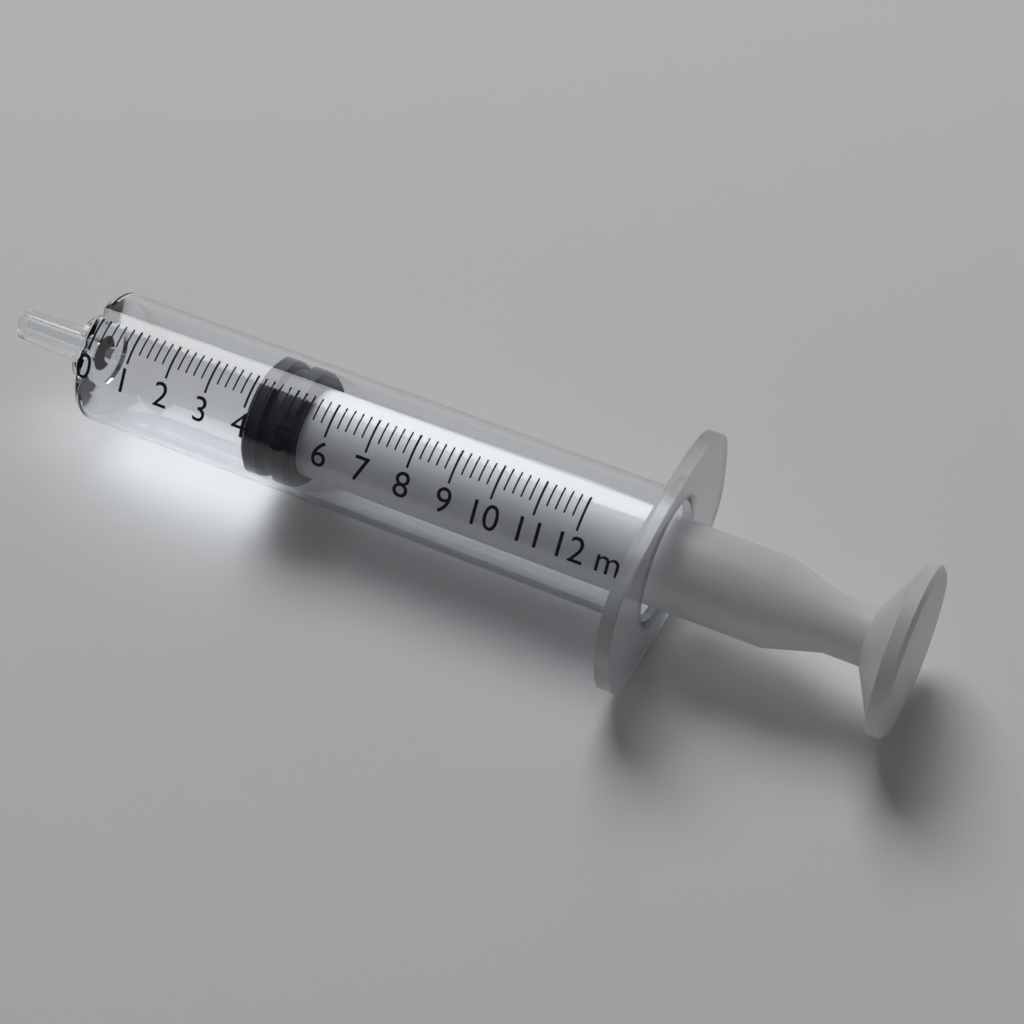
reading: 4.0 ml
